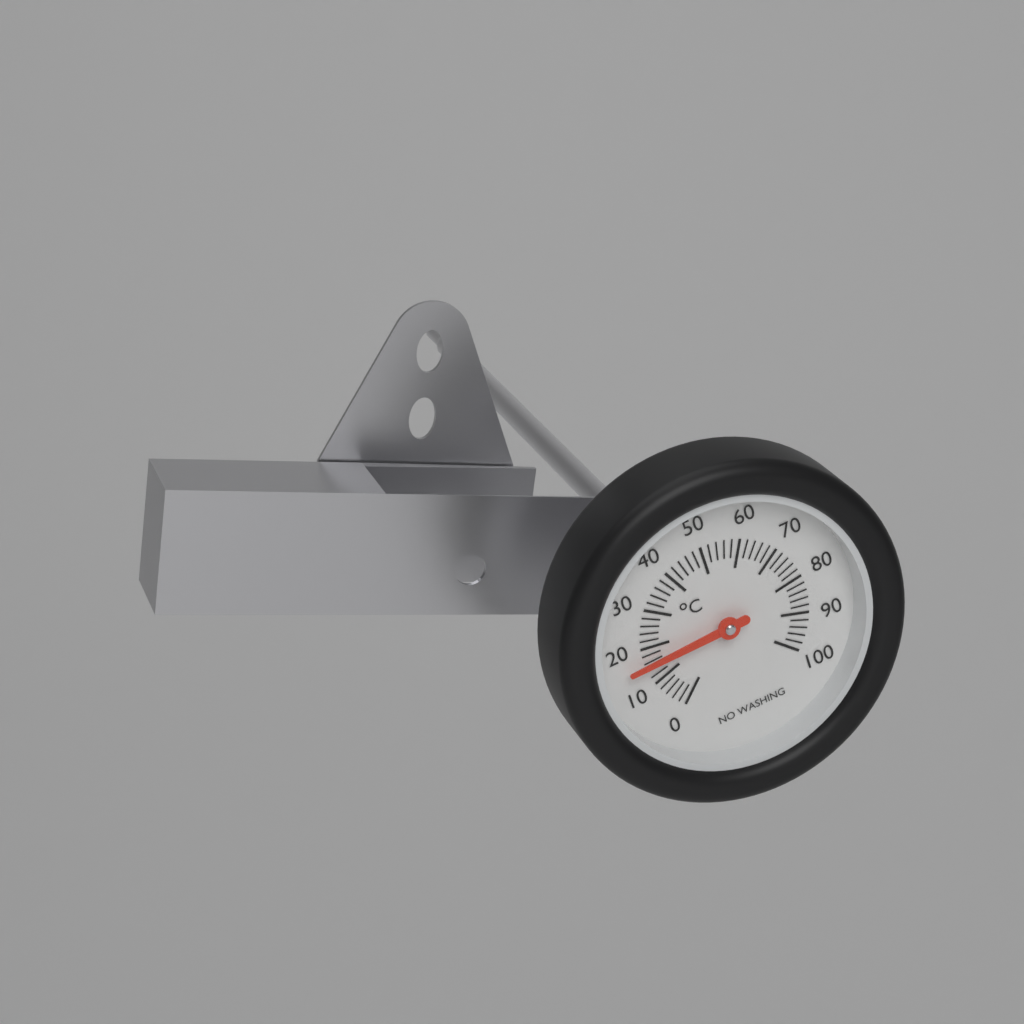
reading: 16 °C
